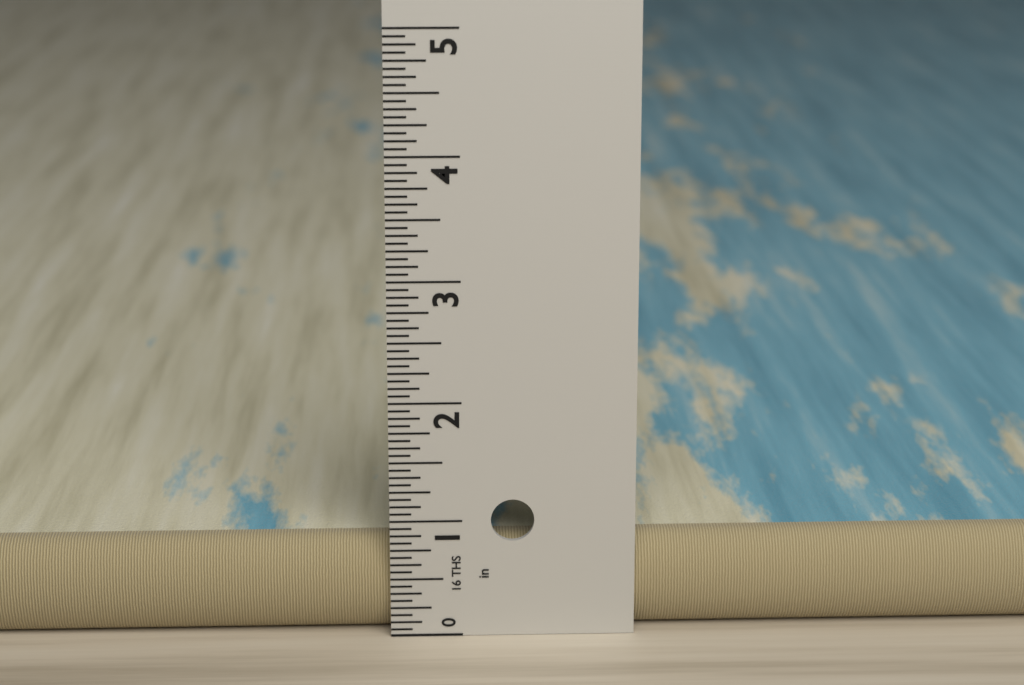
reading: 0.8125 in
